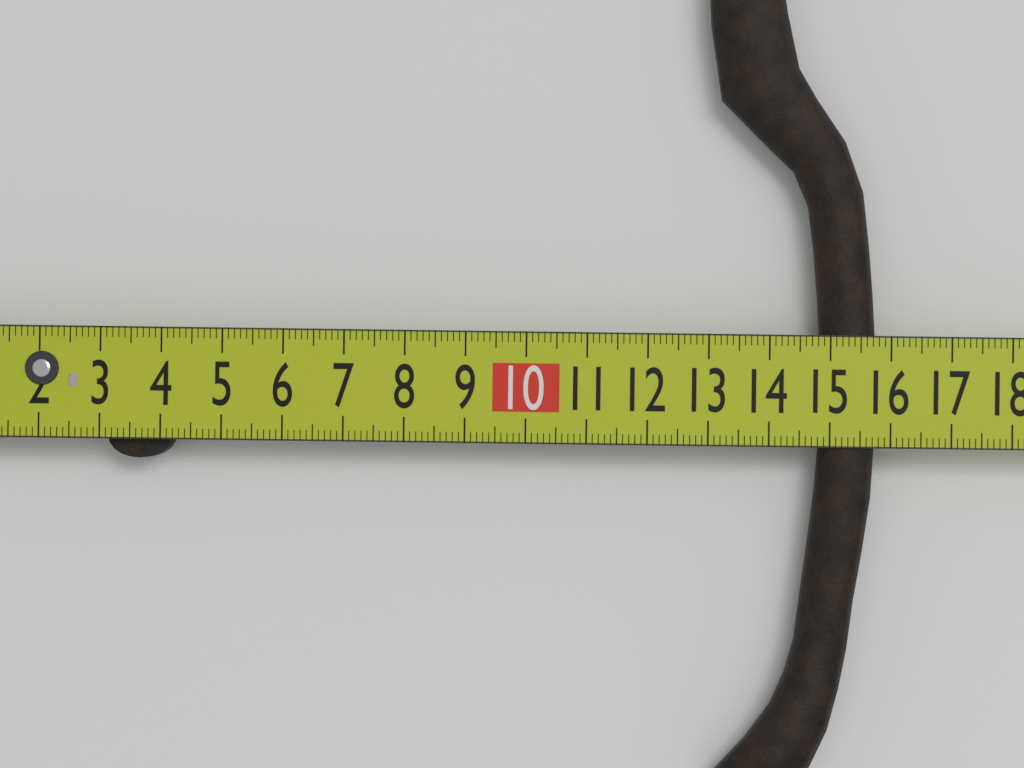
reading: 15.8 cm
